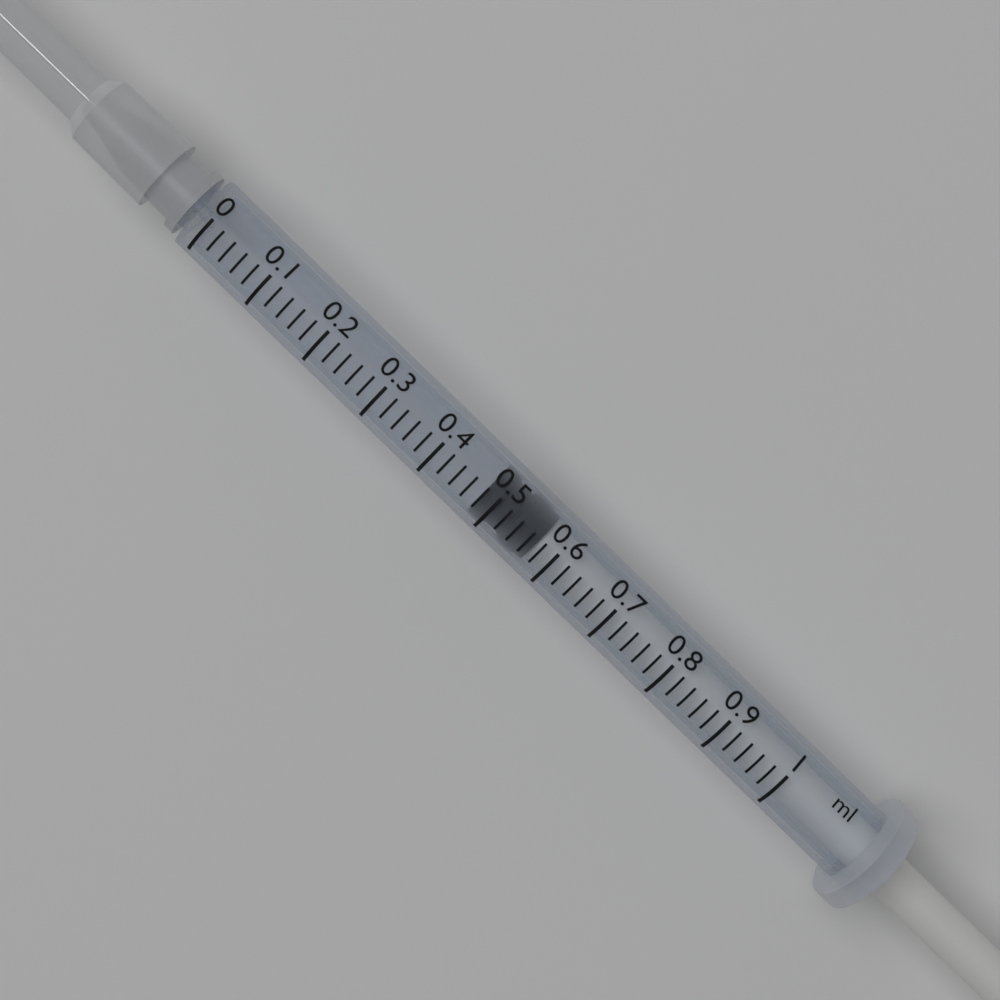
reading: 0.48 ml
